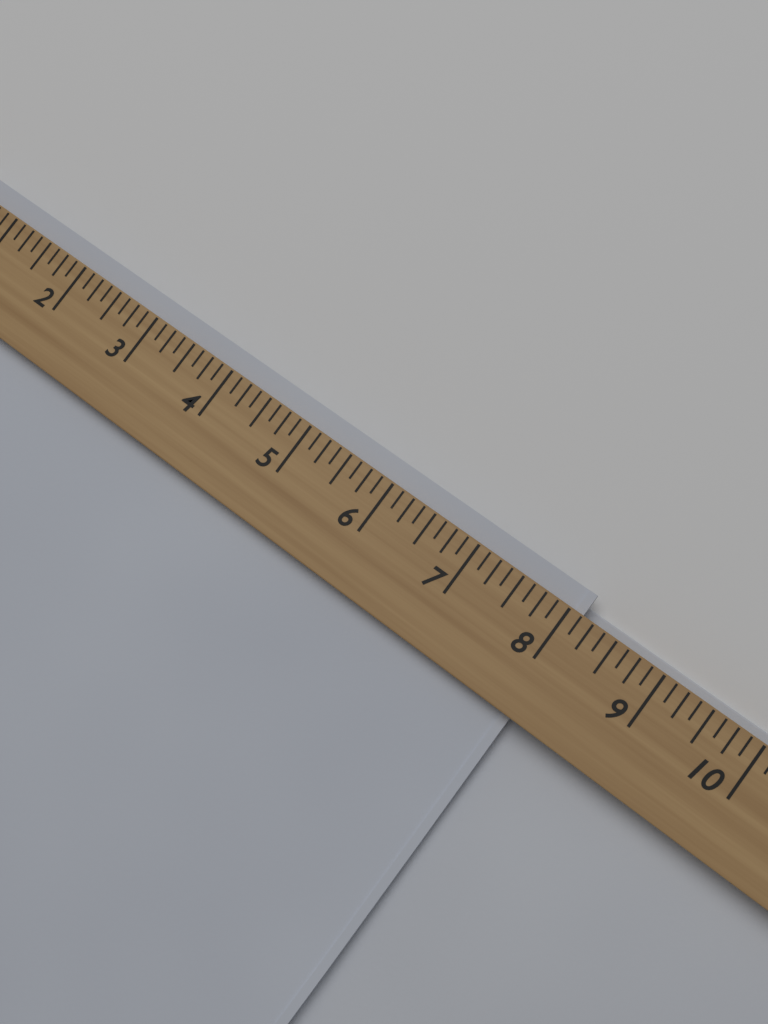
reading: 8.125 (no unit)
